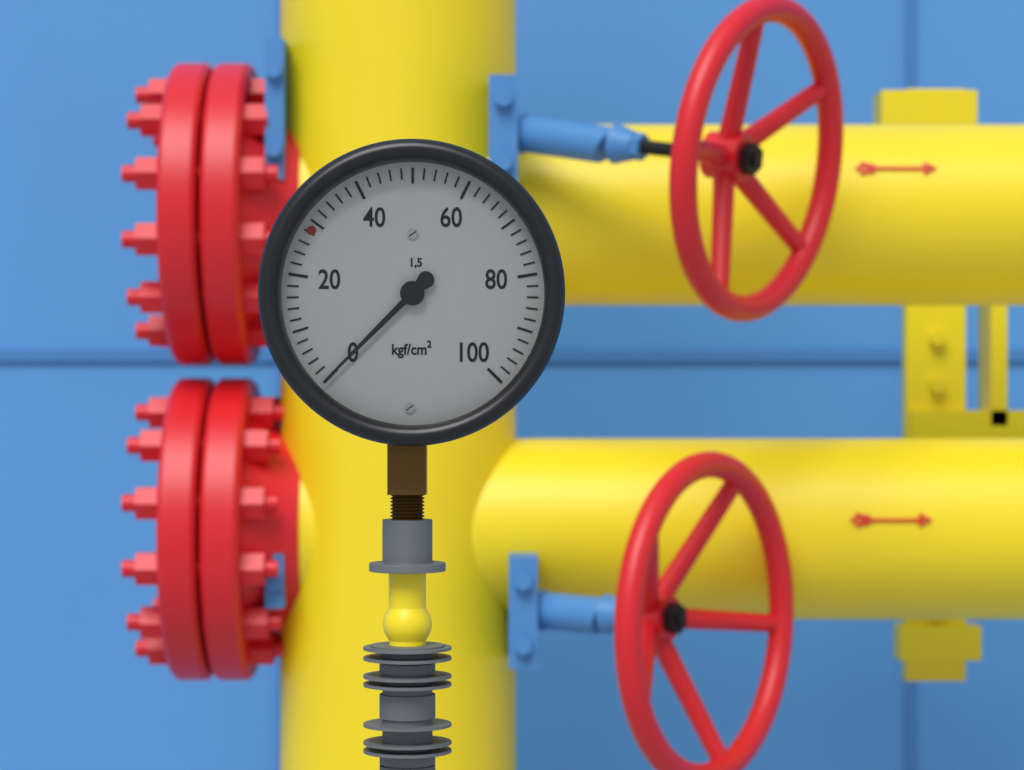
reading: 0 kgf/cm²
